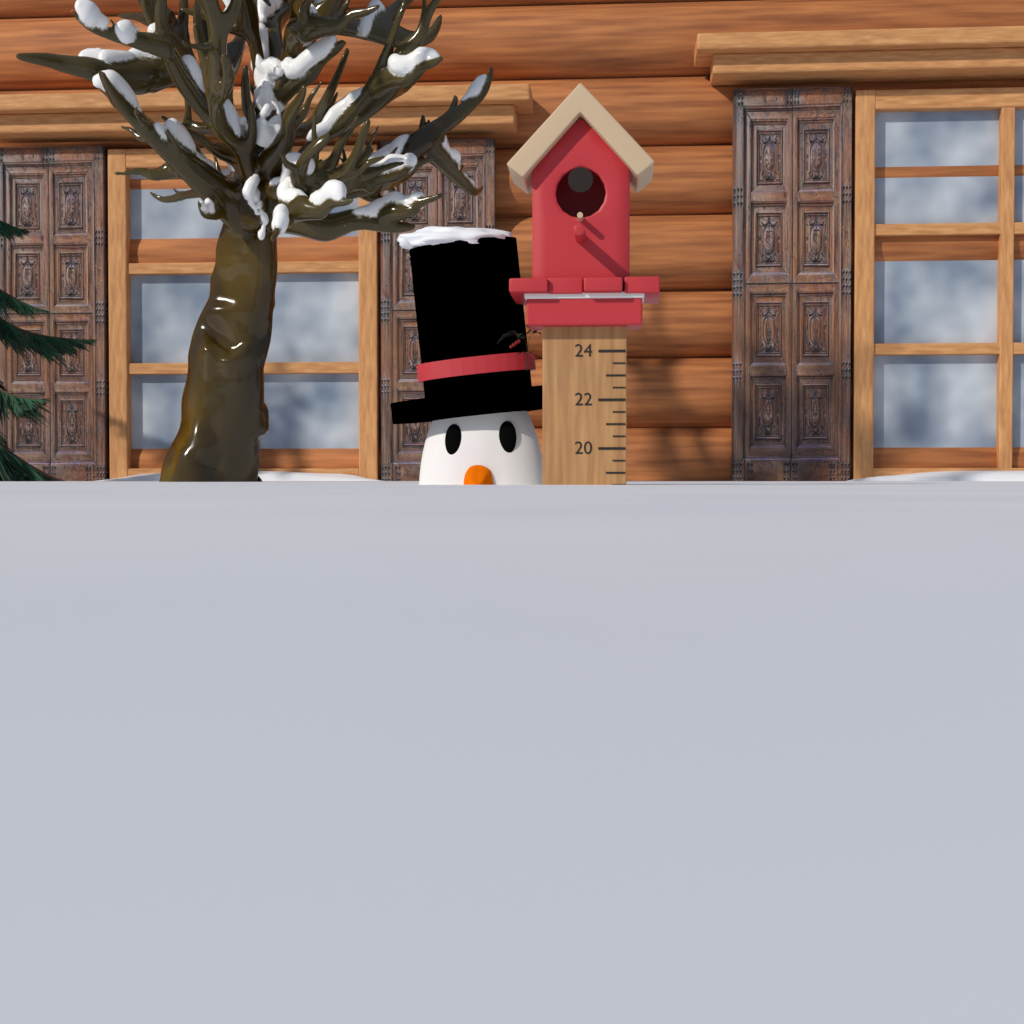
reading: 18.5 (no unit)
